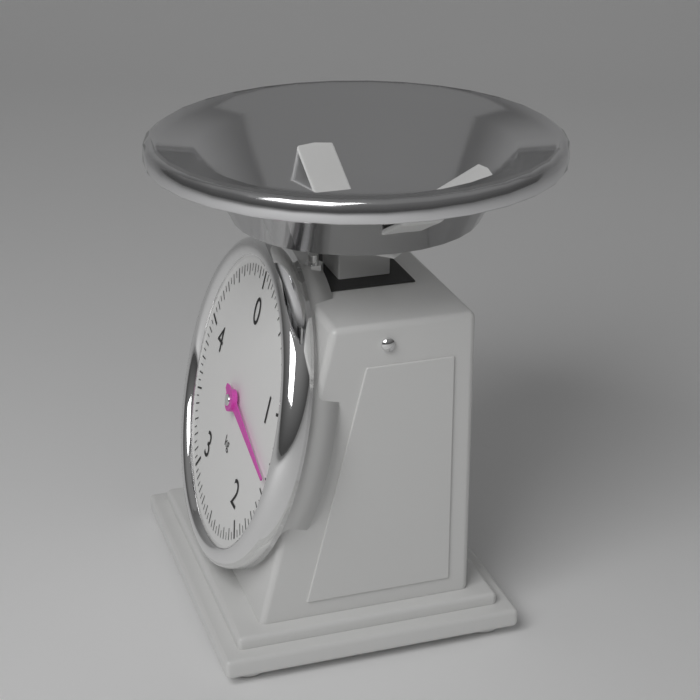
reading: 1.40 kg
